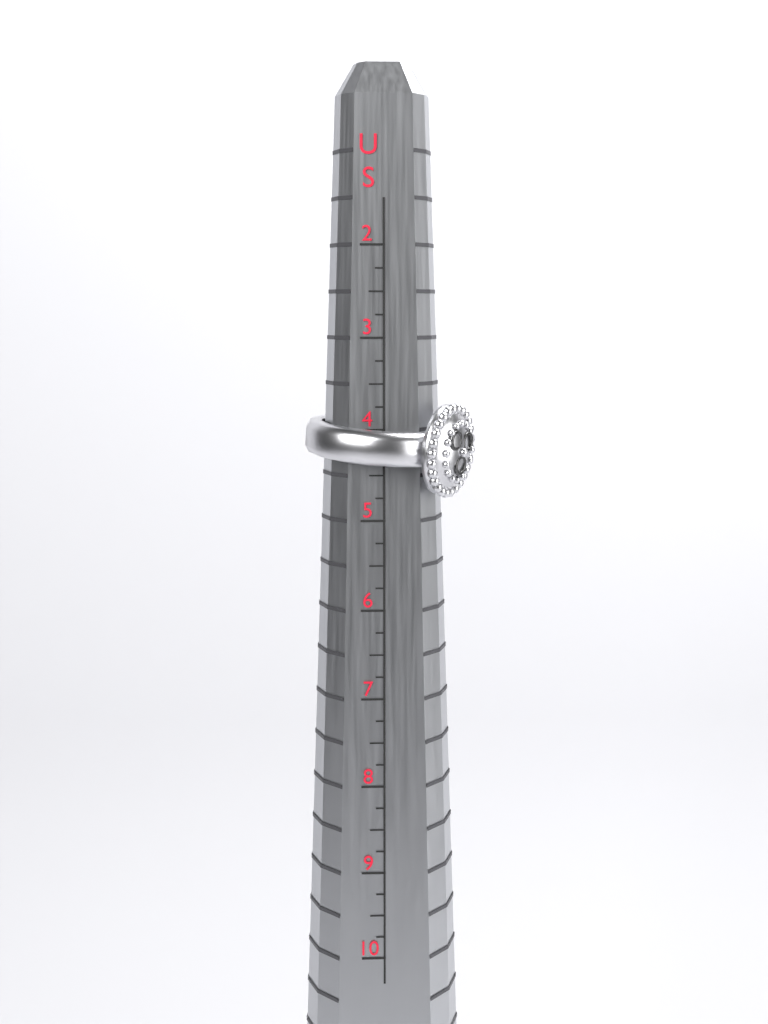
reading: 4.75 US
